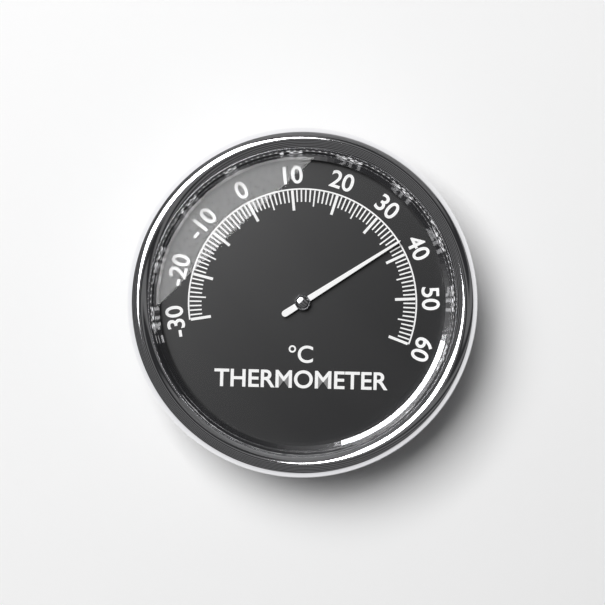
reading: 37 °C
